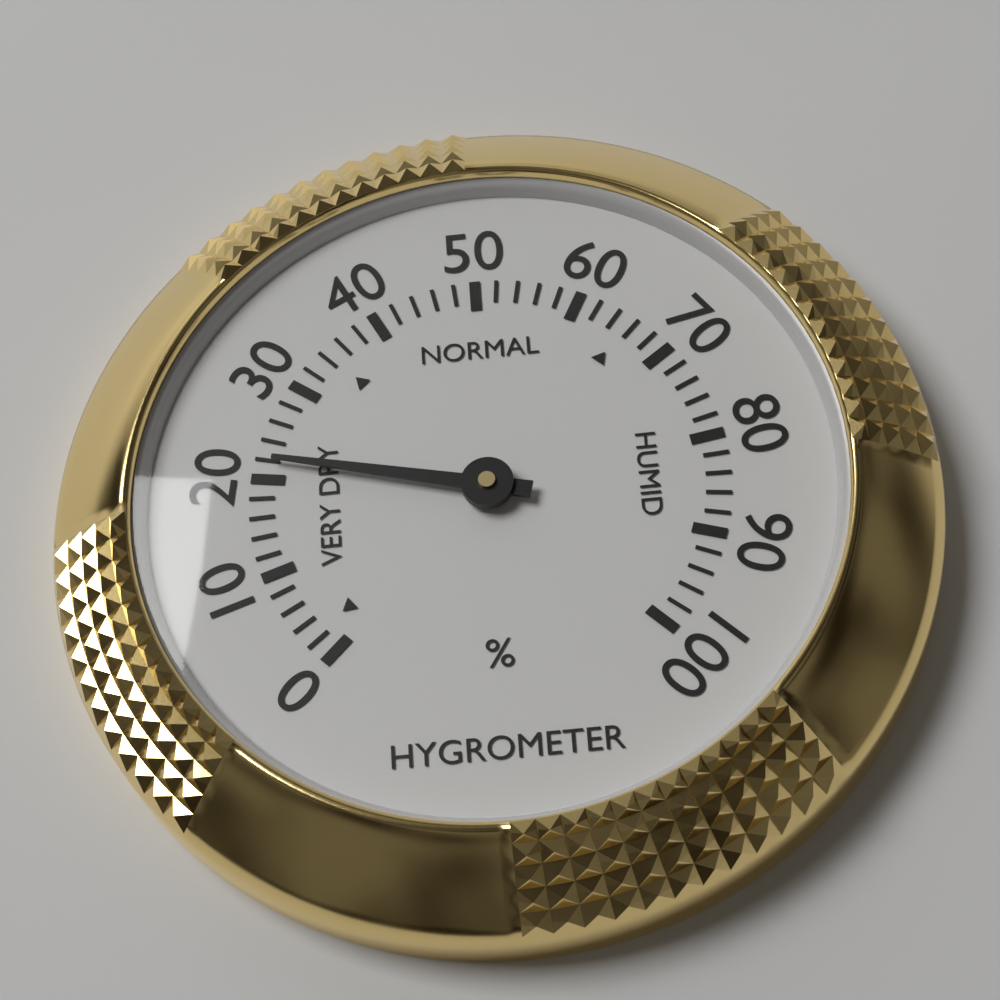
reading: 22 %
